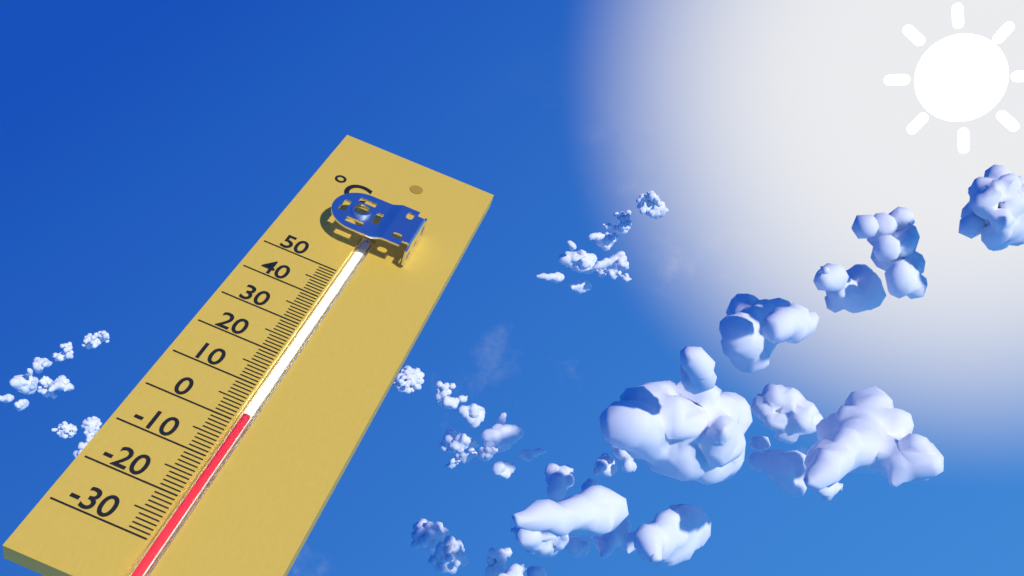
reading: 2 °C
